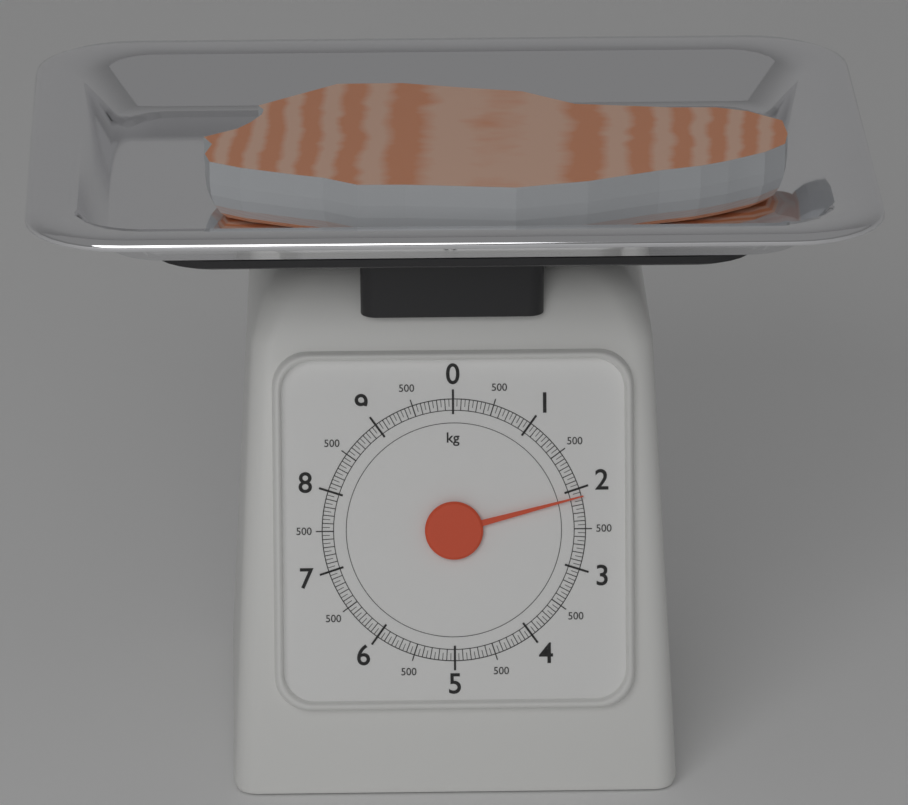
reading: 2.10 kg
